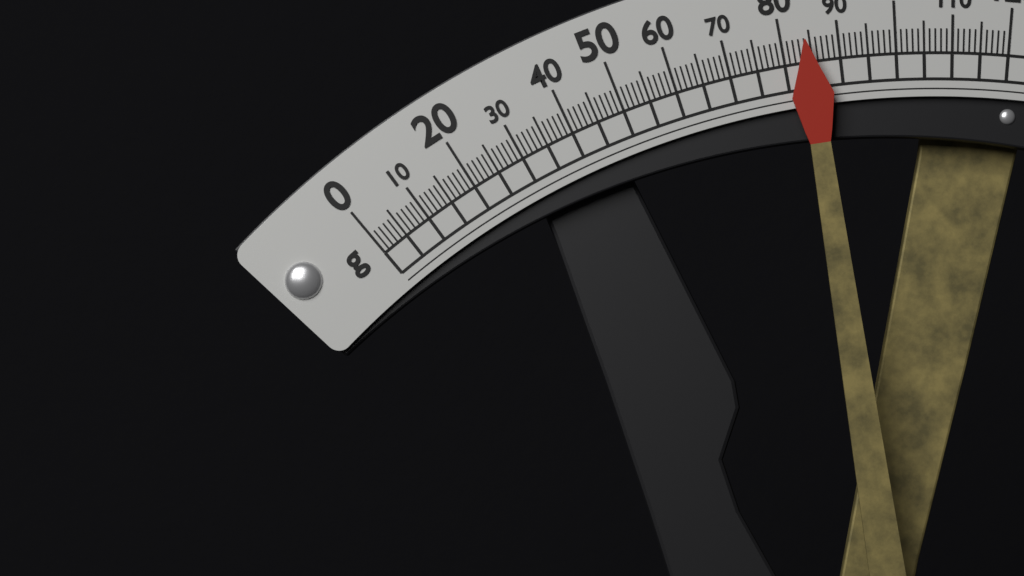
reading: 84 g
